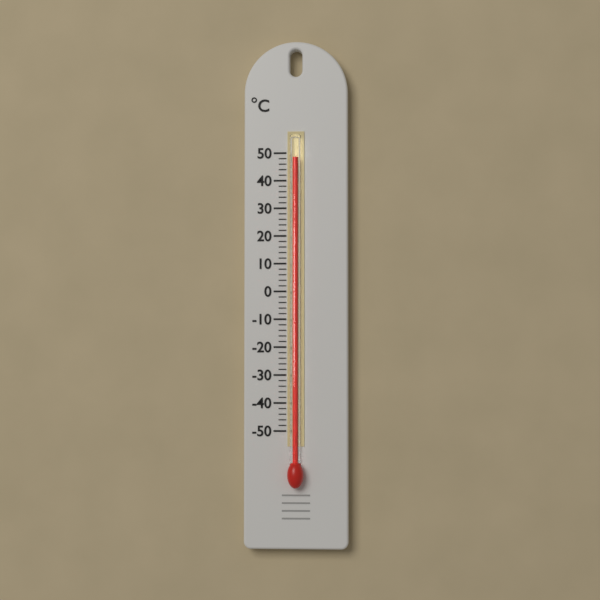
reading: 48 °C
